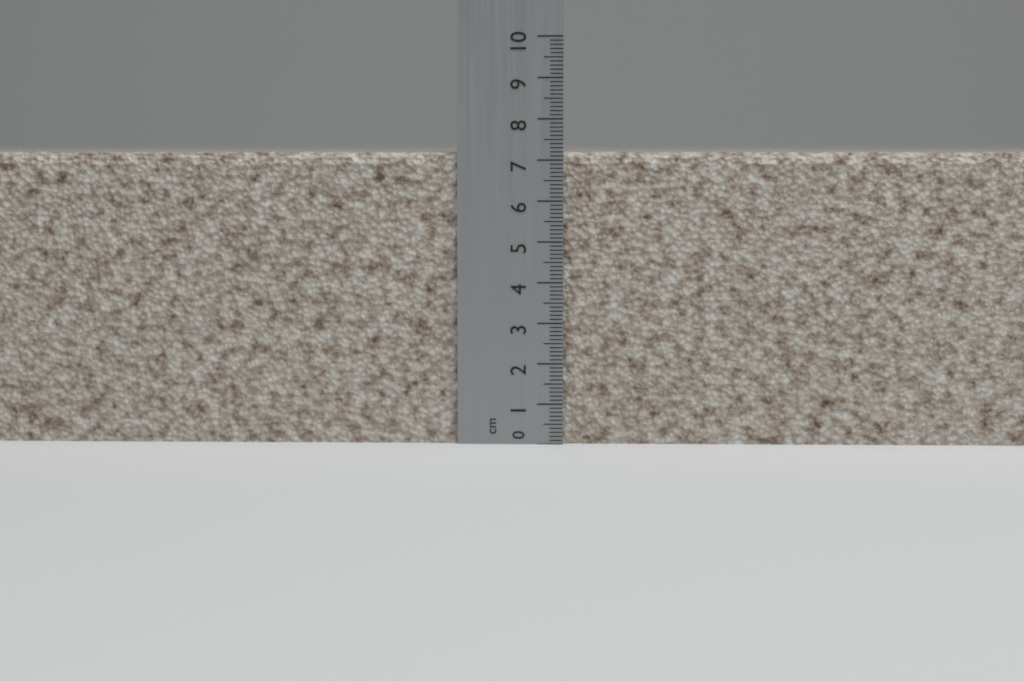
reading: 7.2 cm
